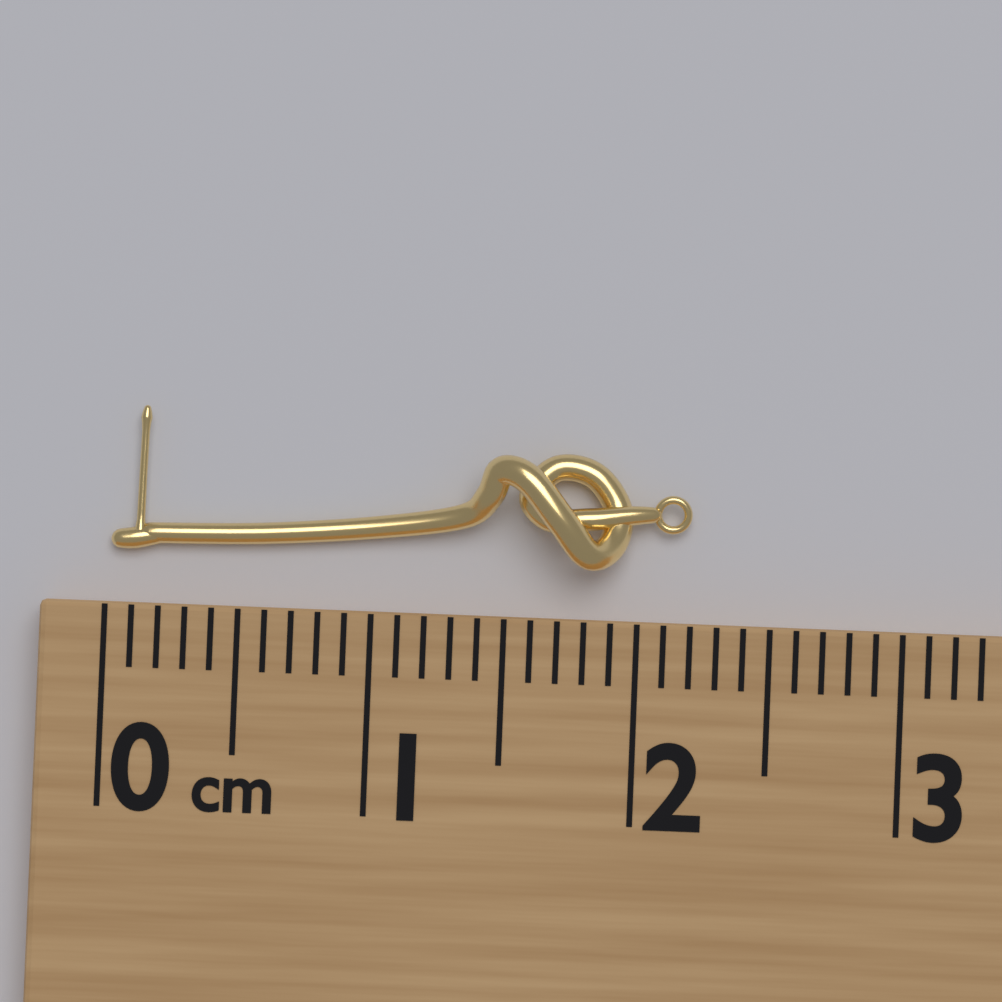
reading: 2.2 cm
